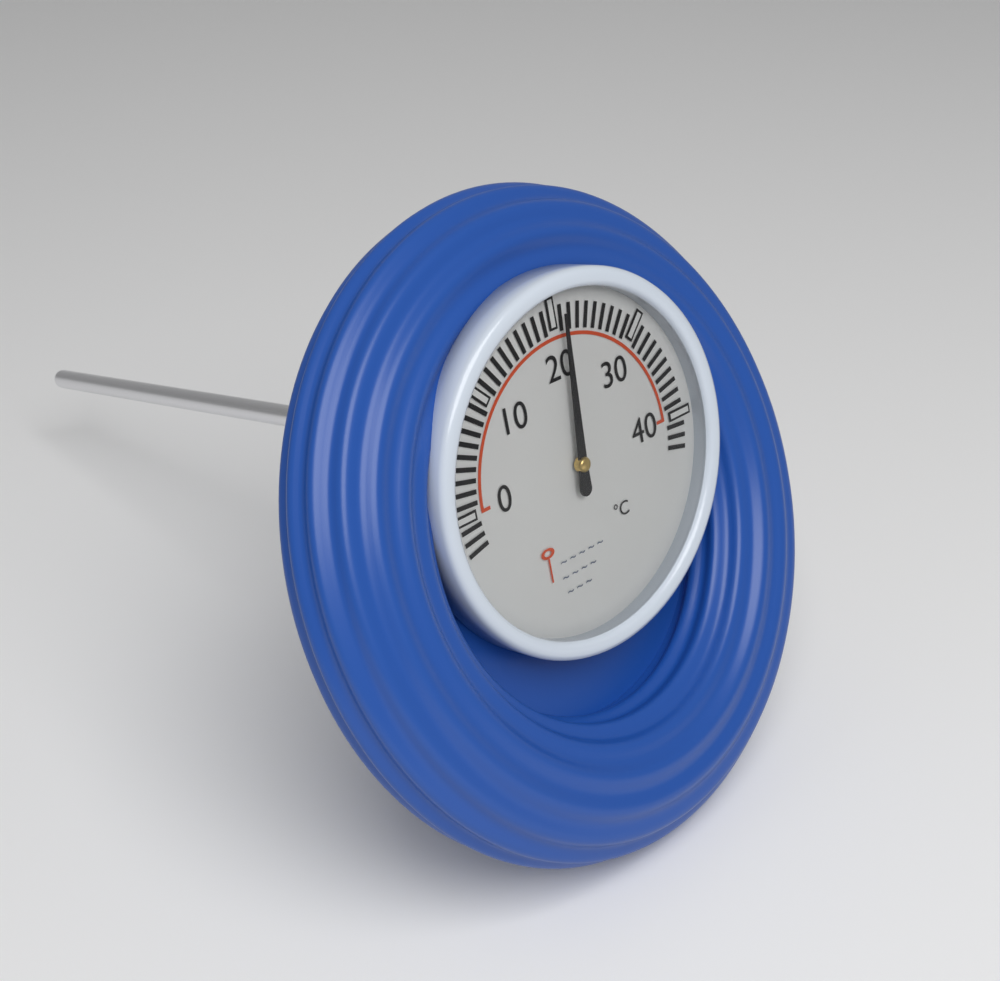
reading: 21 °C
